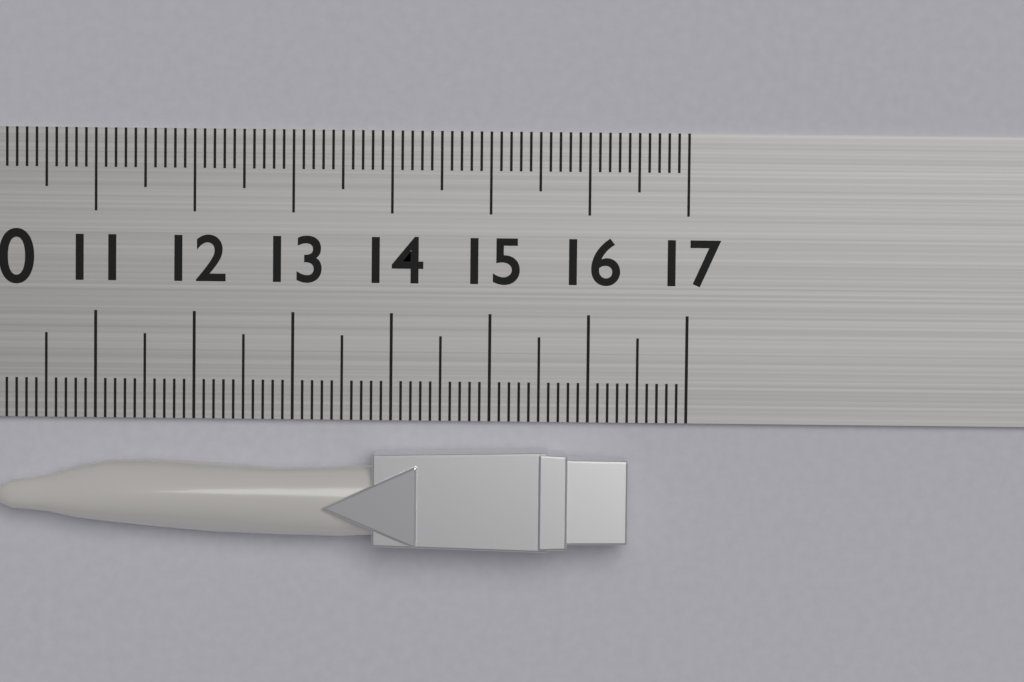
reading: 16.4 (no unit)
